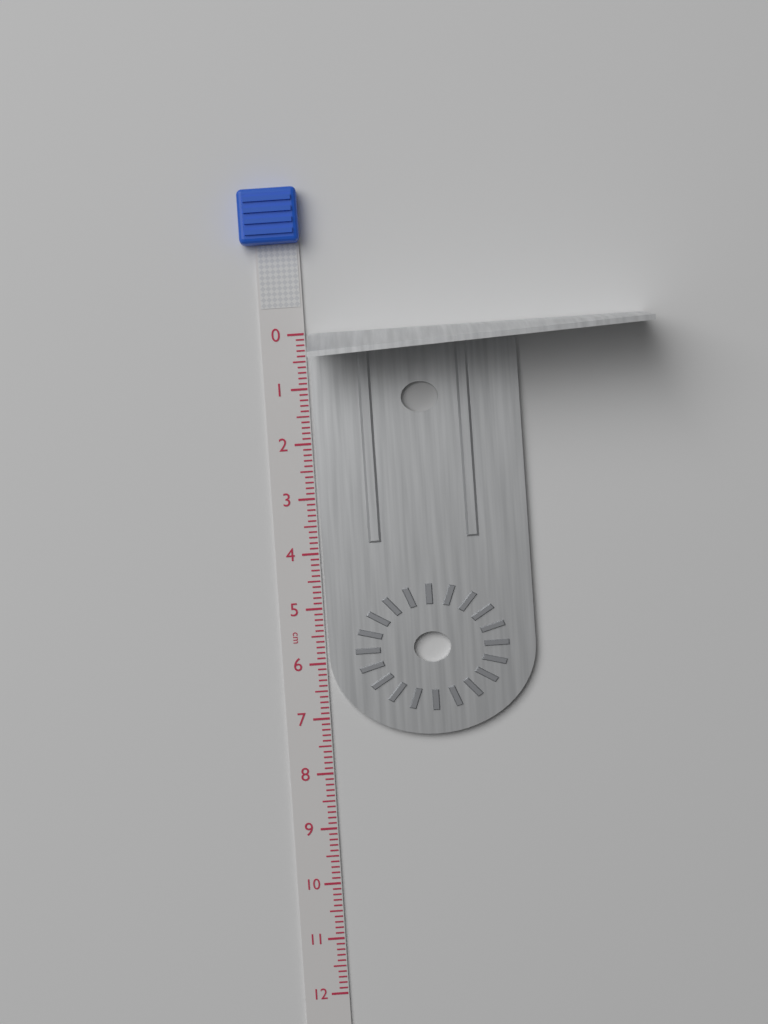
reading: 7.4 cm
